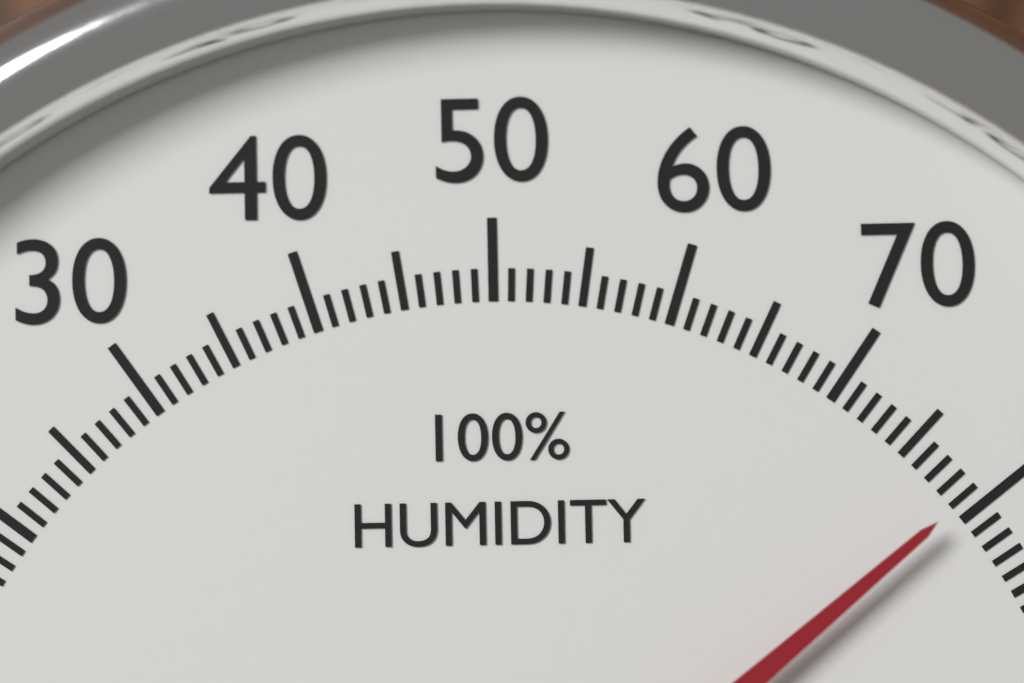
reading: 79 %
